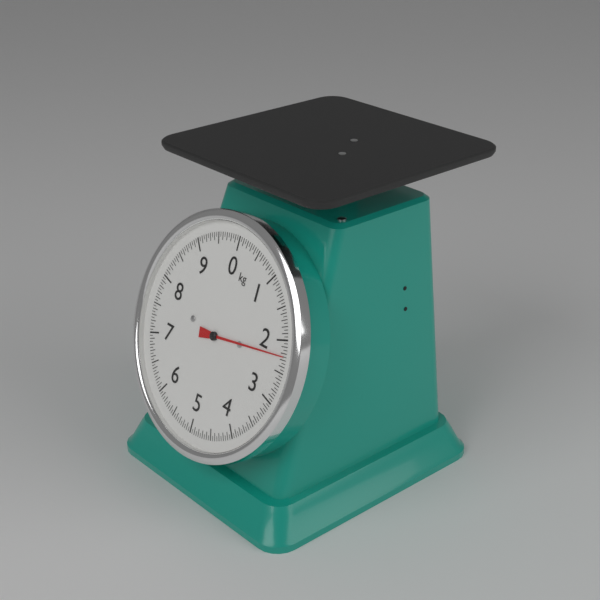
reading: 2.25 kg
